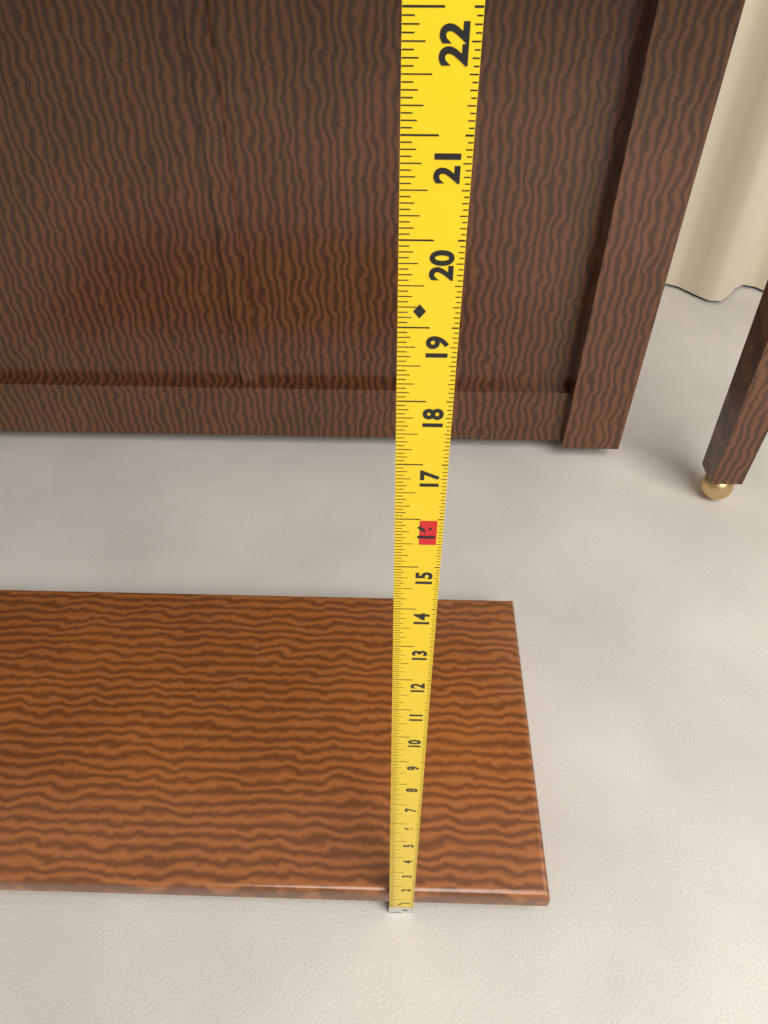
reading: 1.3750 in
